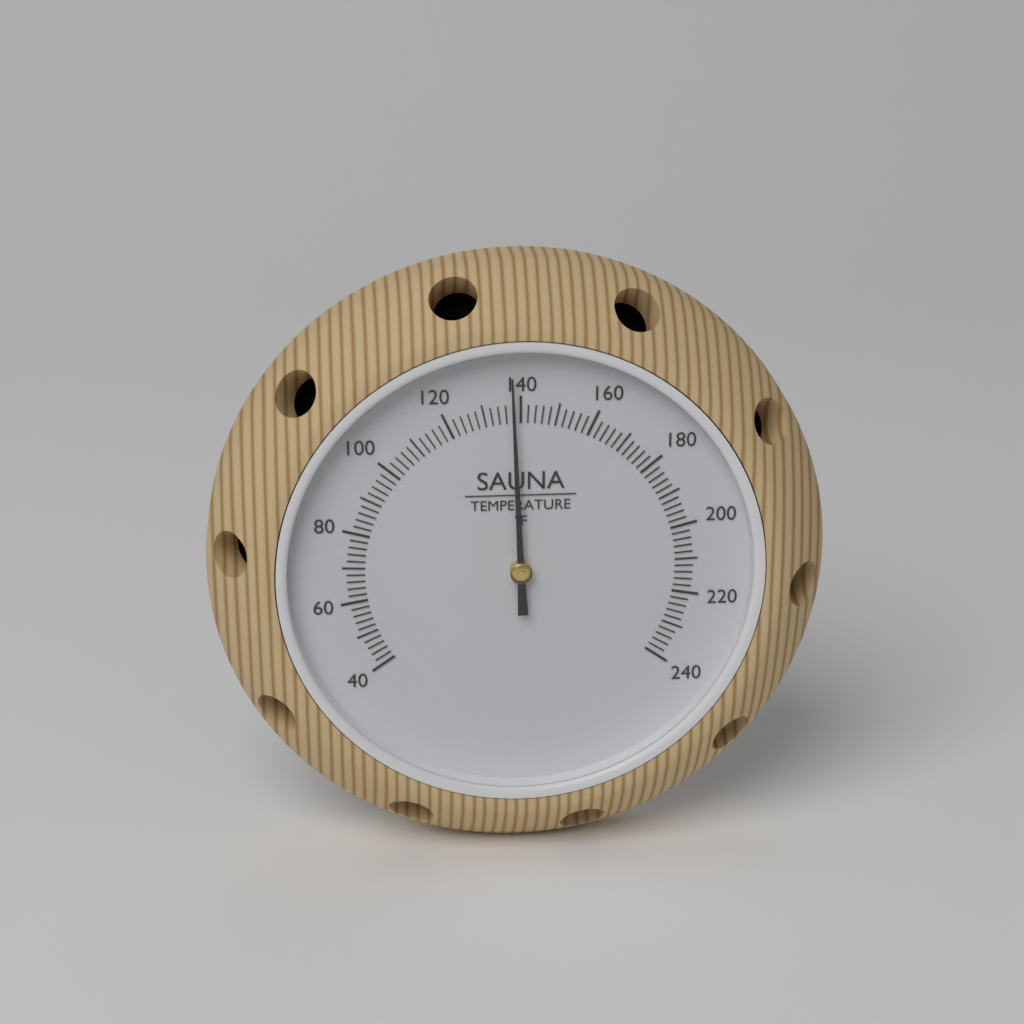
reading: 138 °F
